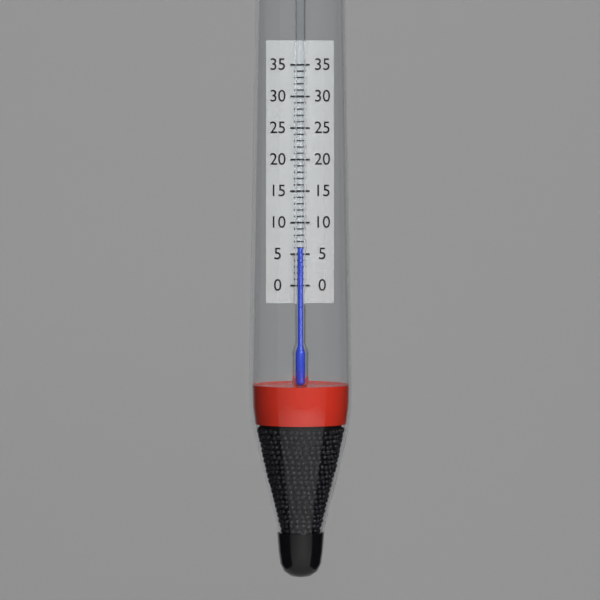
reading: 6 (no unit)
